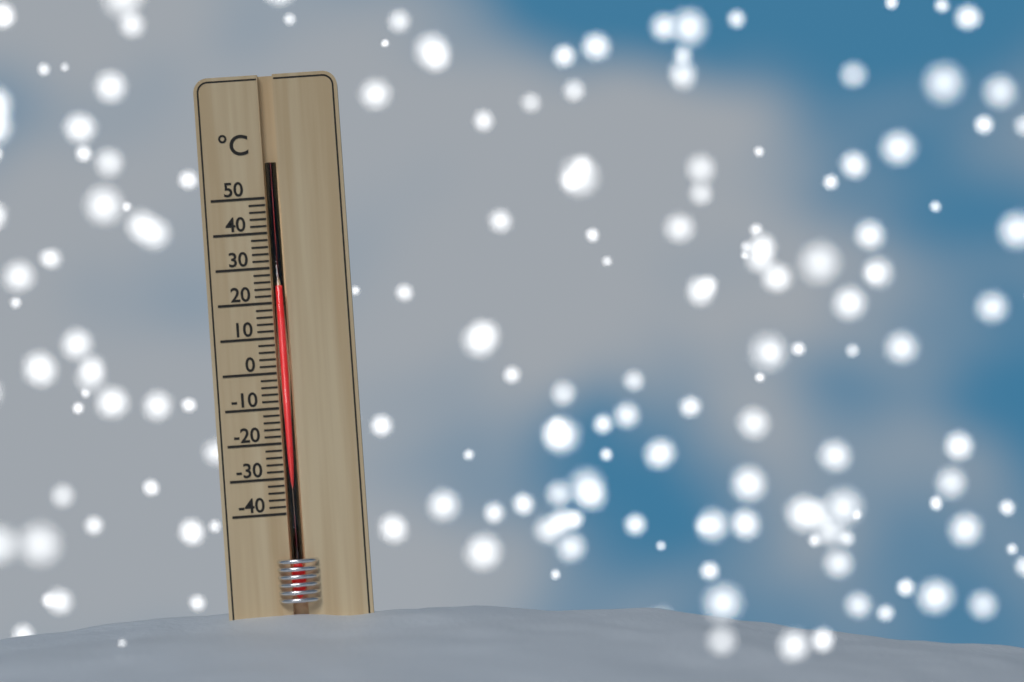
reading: 24 °C
